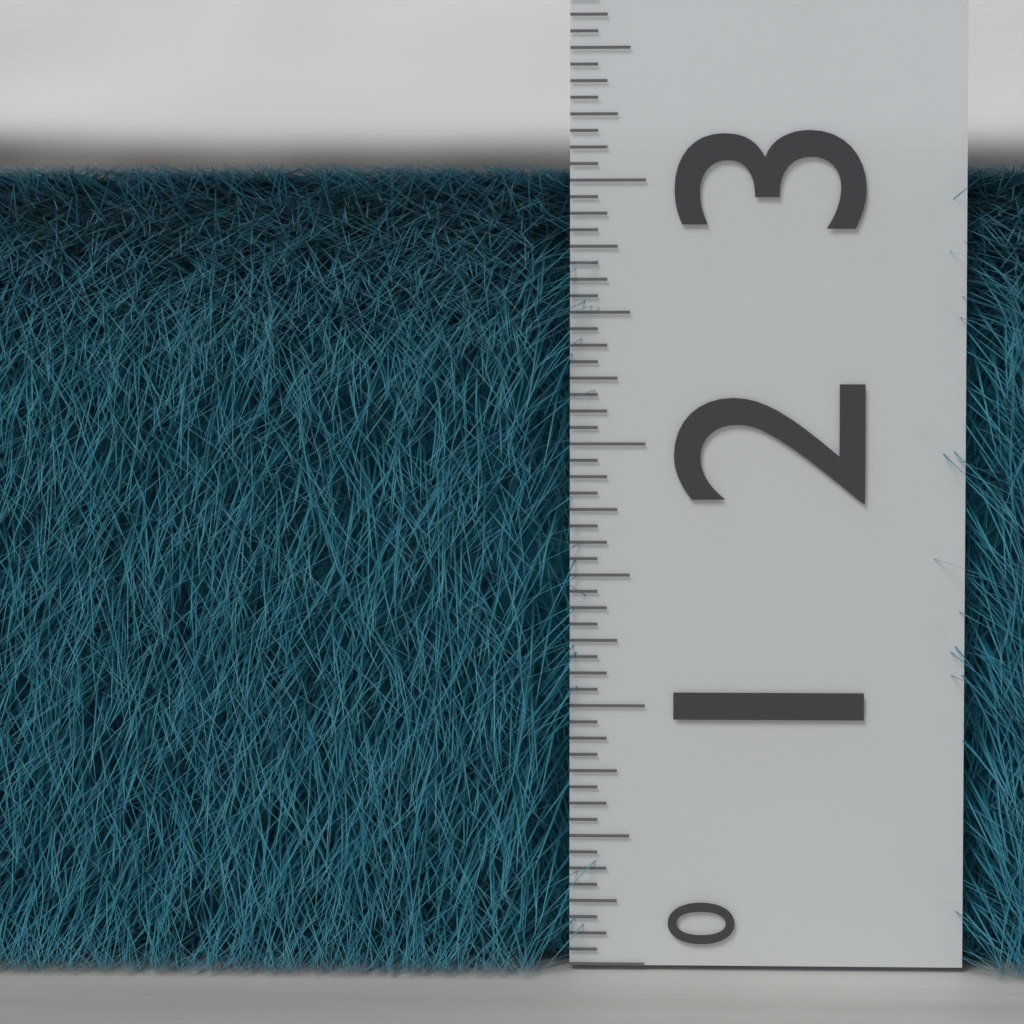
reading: 3.0625 (no unit)
